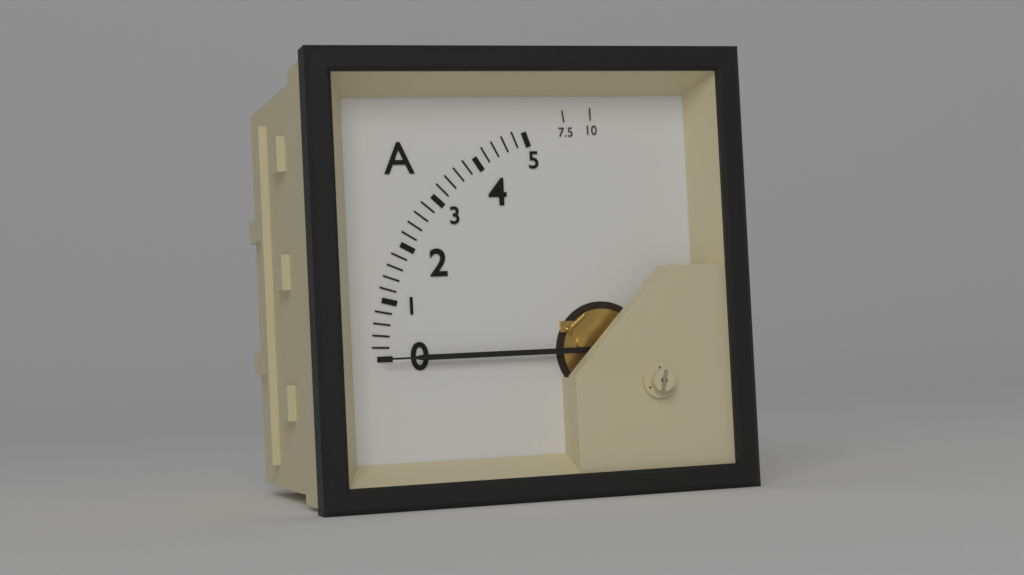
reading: 0.0 A
